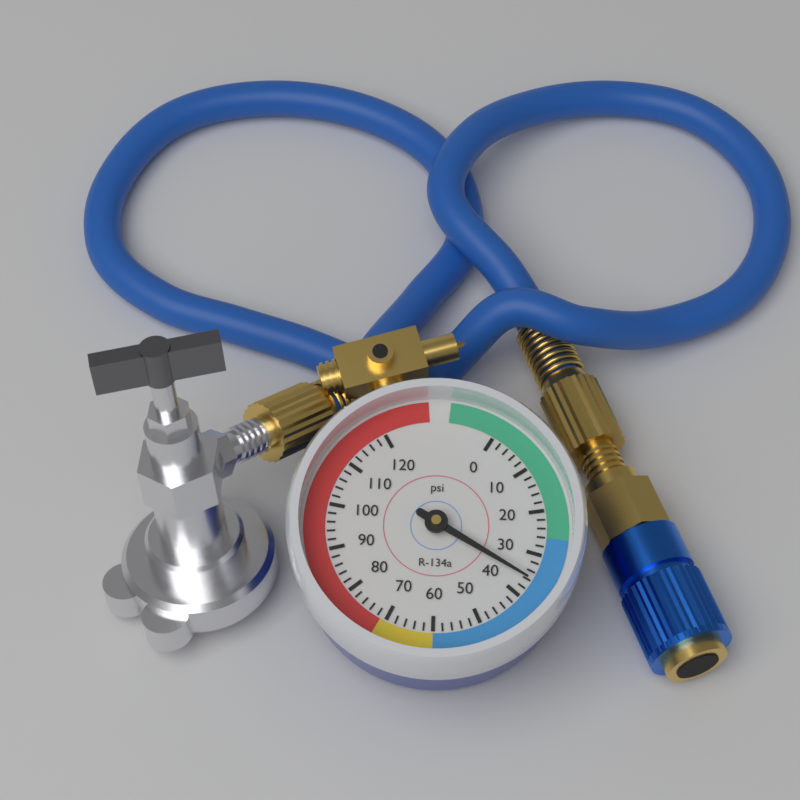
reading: 36 psi
